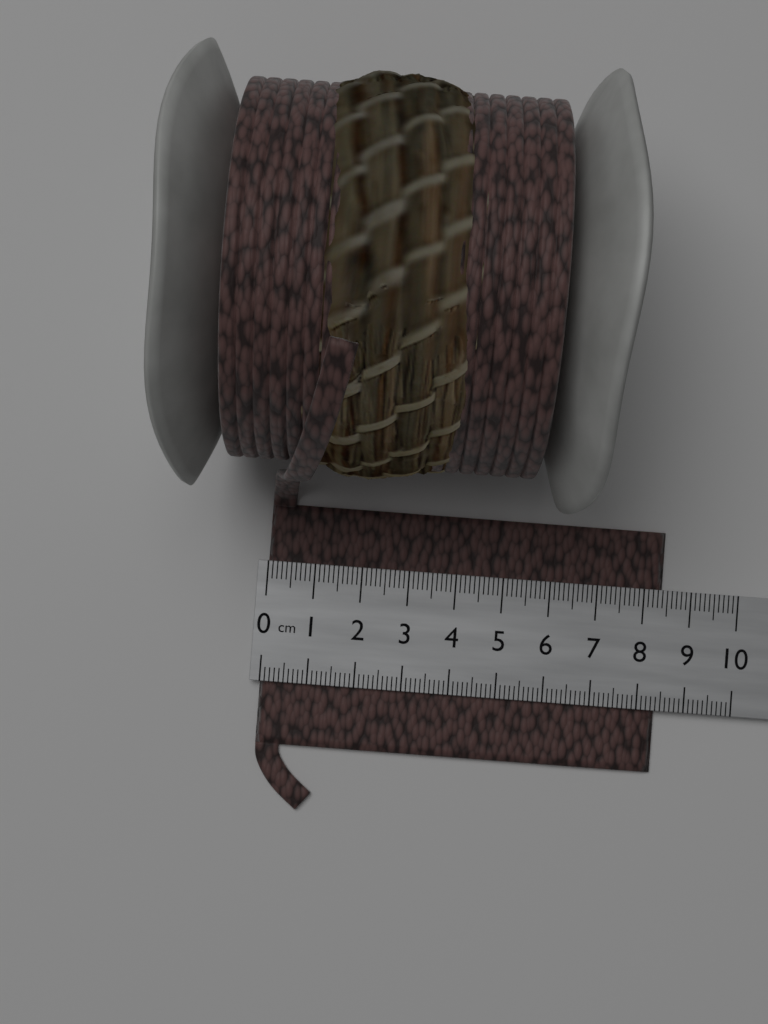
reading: 8.4 cm
